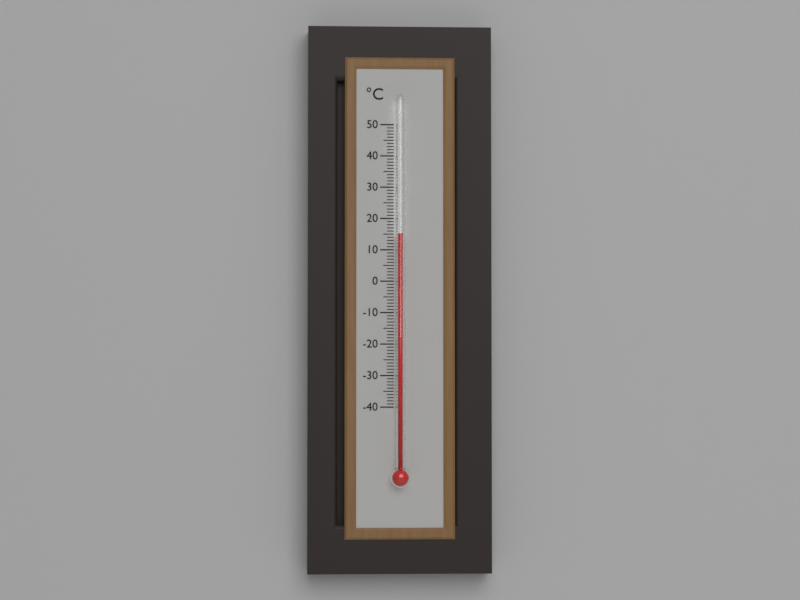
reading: 15 °C
